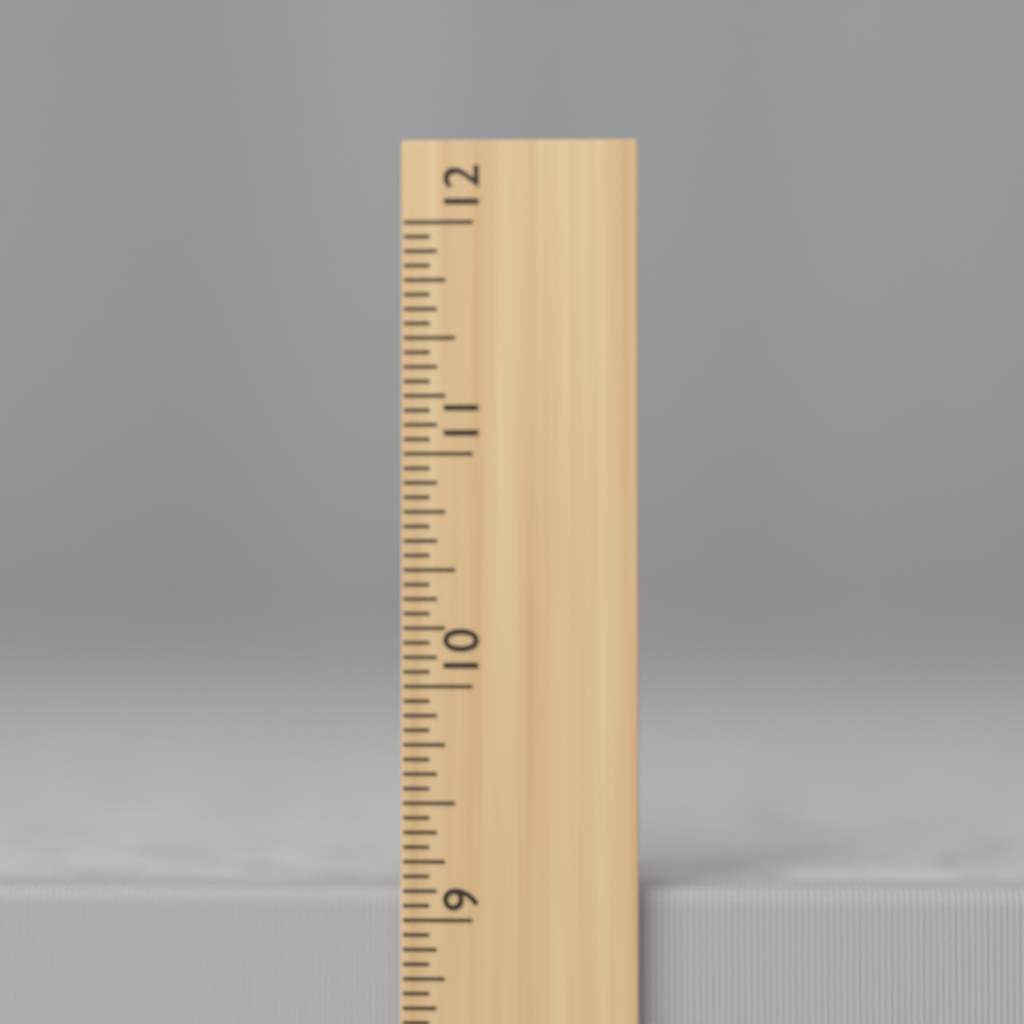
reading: 9.1250 inch
